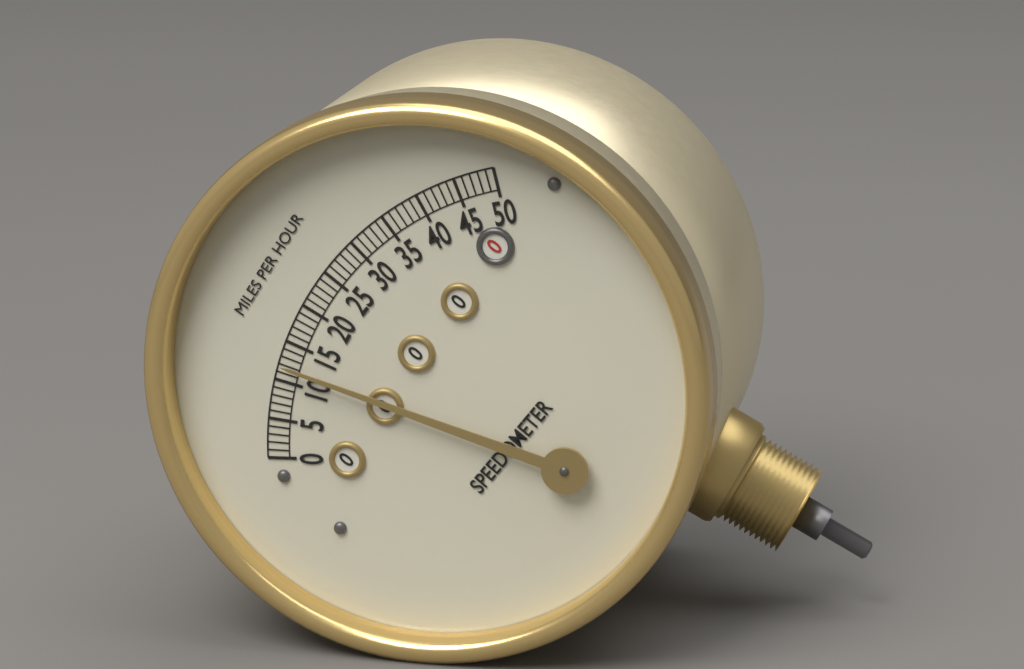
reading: 12 mph
